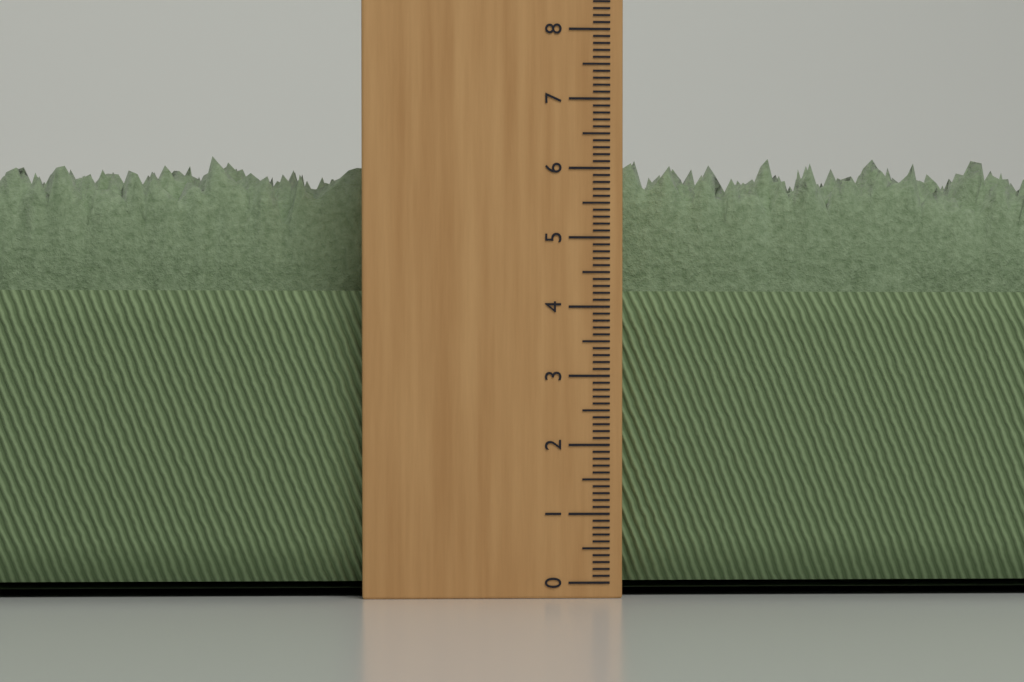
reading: 6.3 cm
